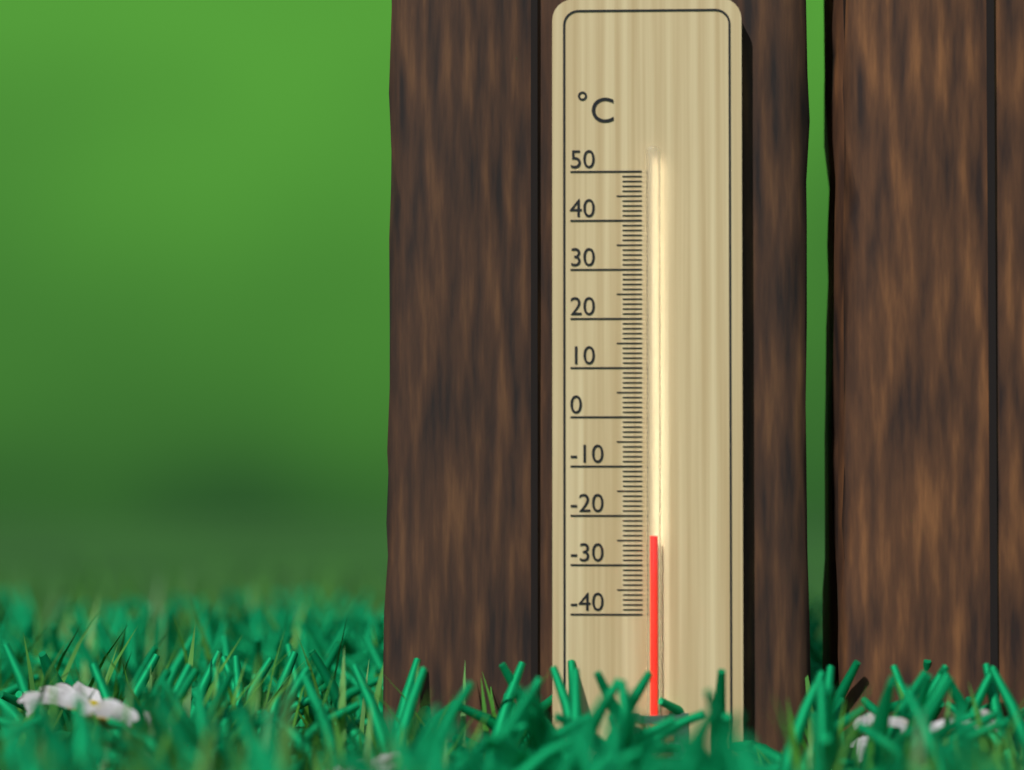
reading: -24 °C
